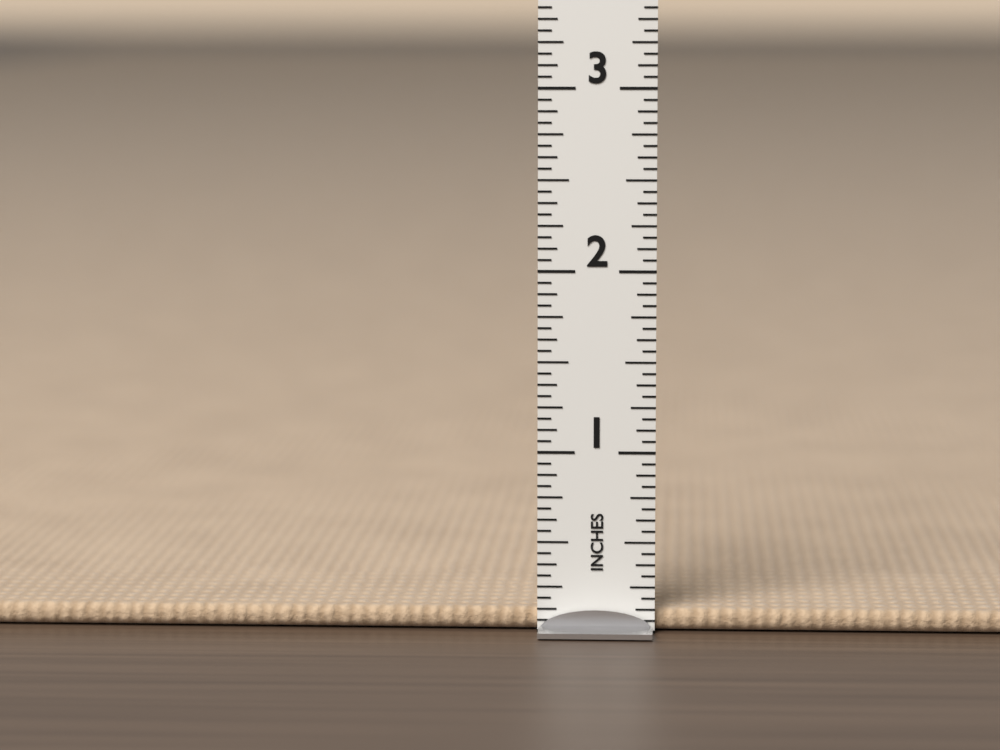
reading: 0.1250 in
